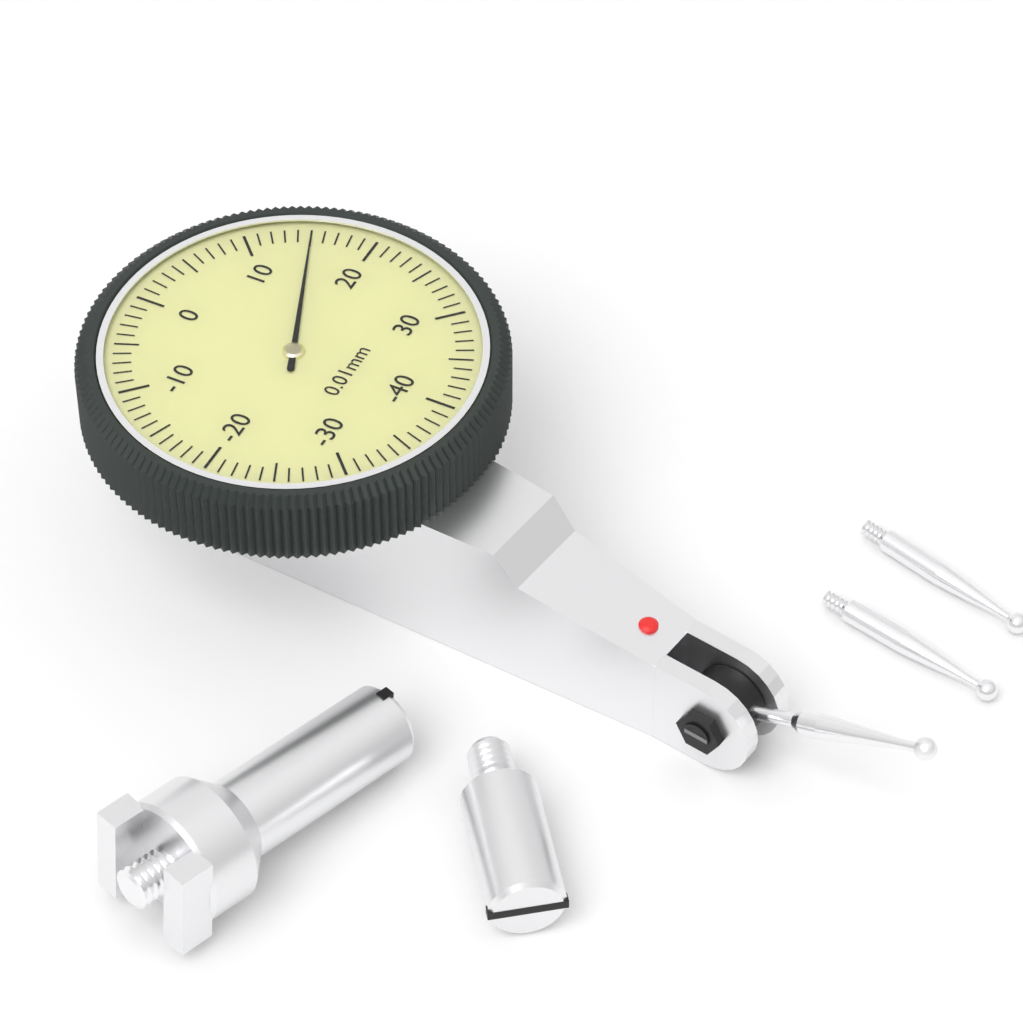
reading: 15 0.01mm
